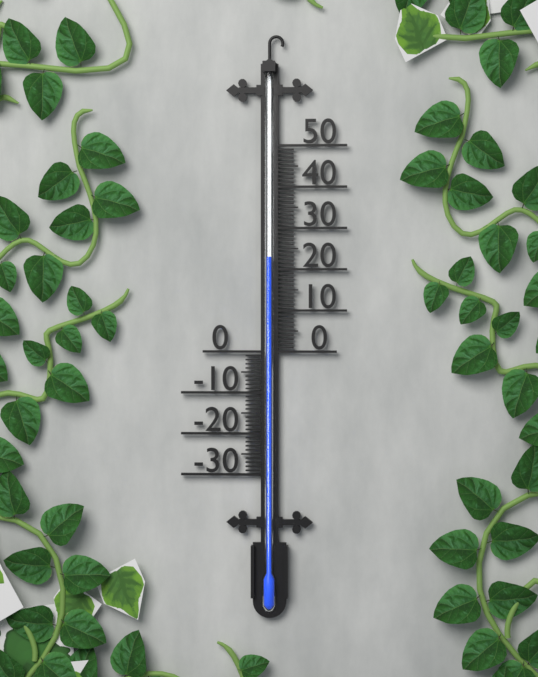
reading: 23 (no unit)
